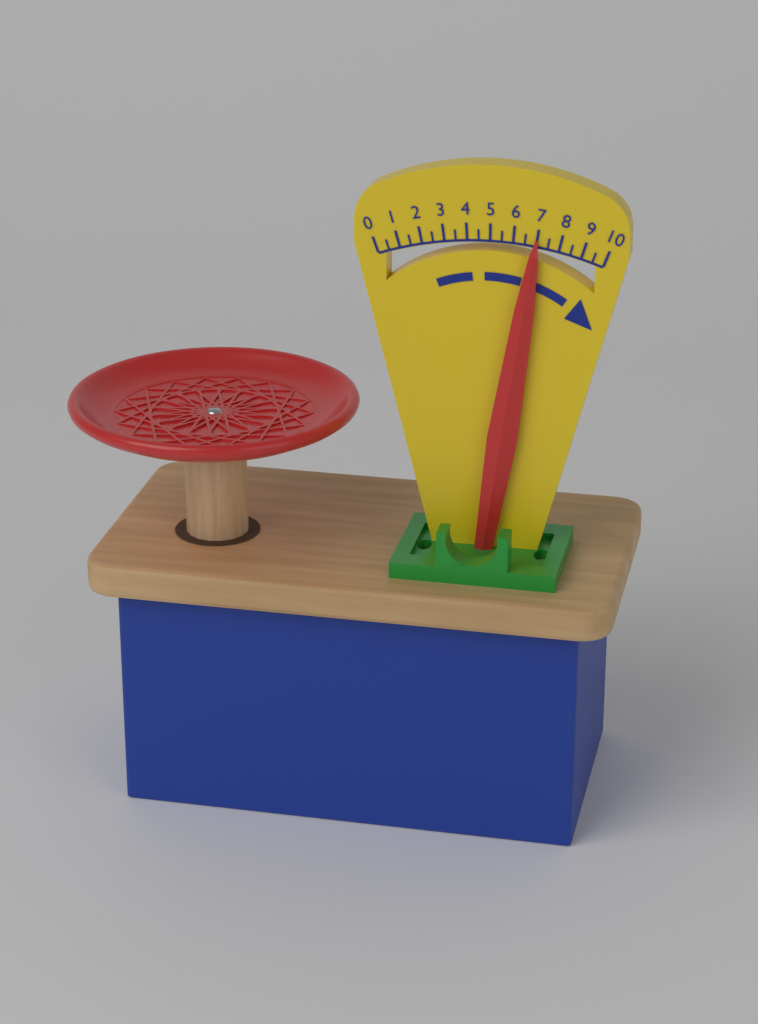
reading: 7.0 (no unit)
